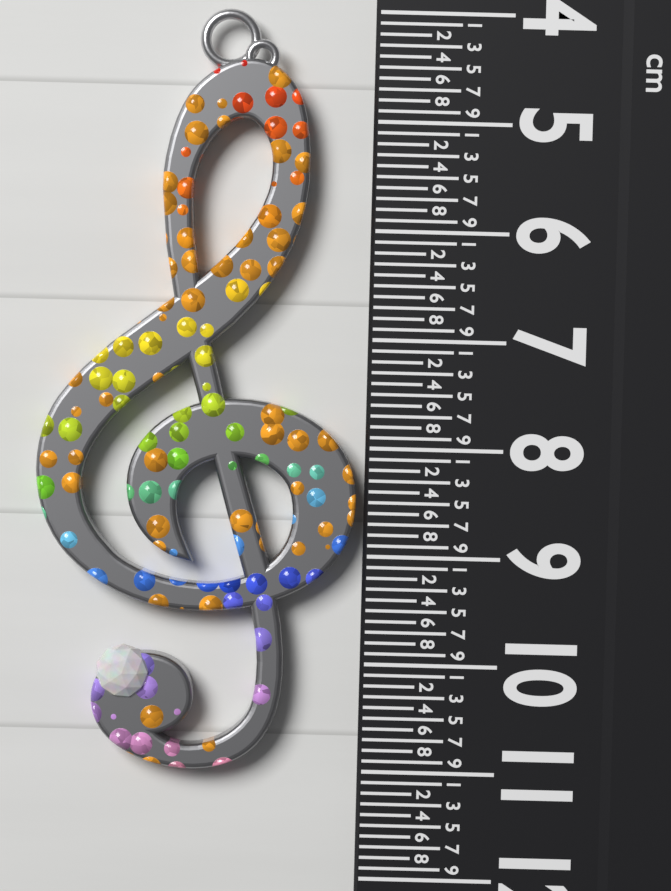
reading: 11.0 cm
